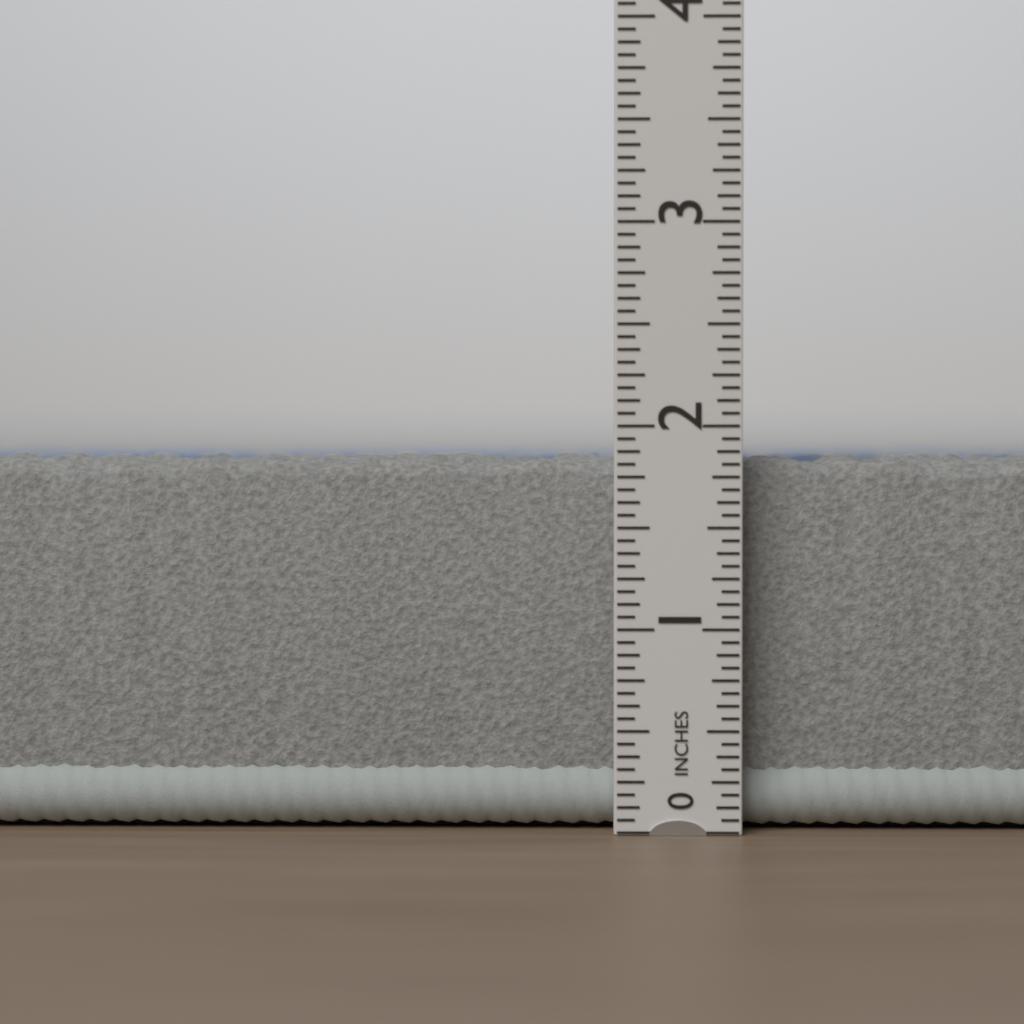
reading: 1.8750 in
